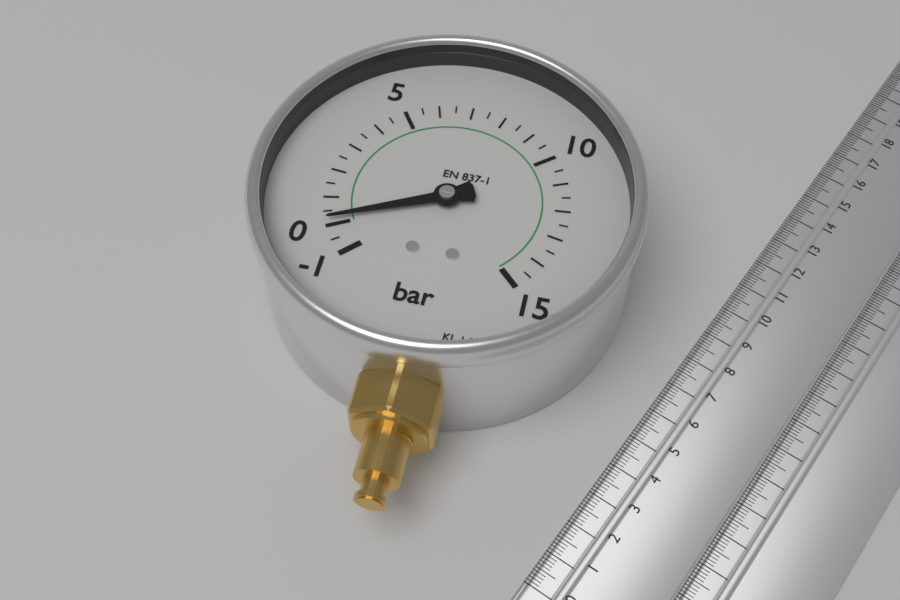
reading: 0.2 bar
